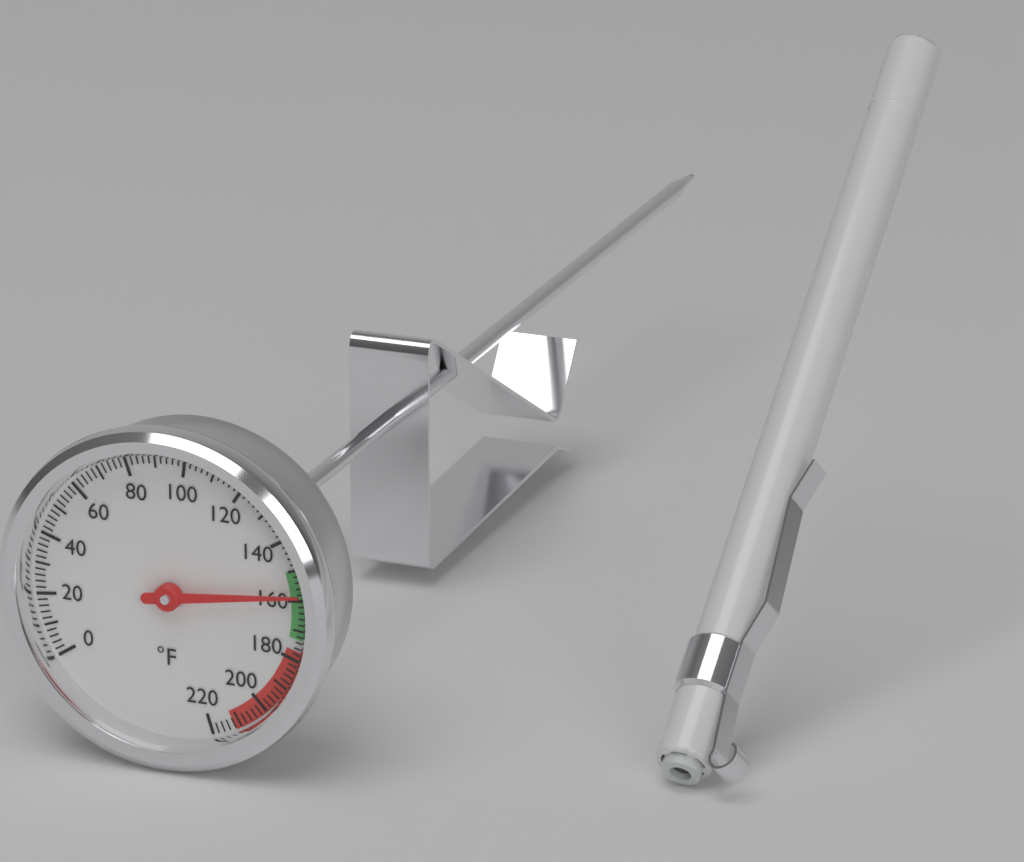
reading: 158 °F
